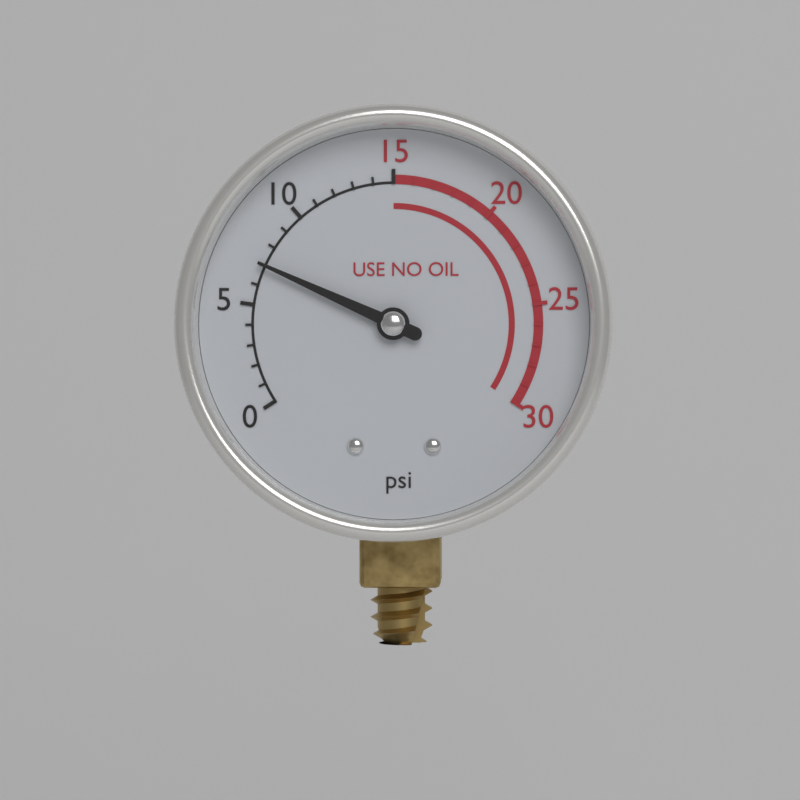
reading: 7 psi
